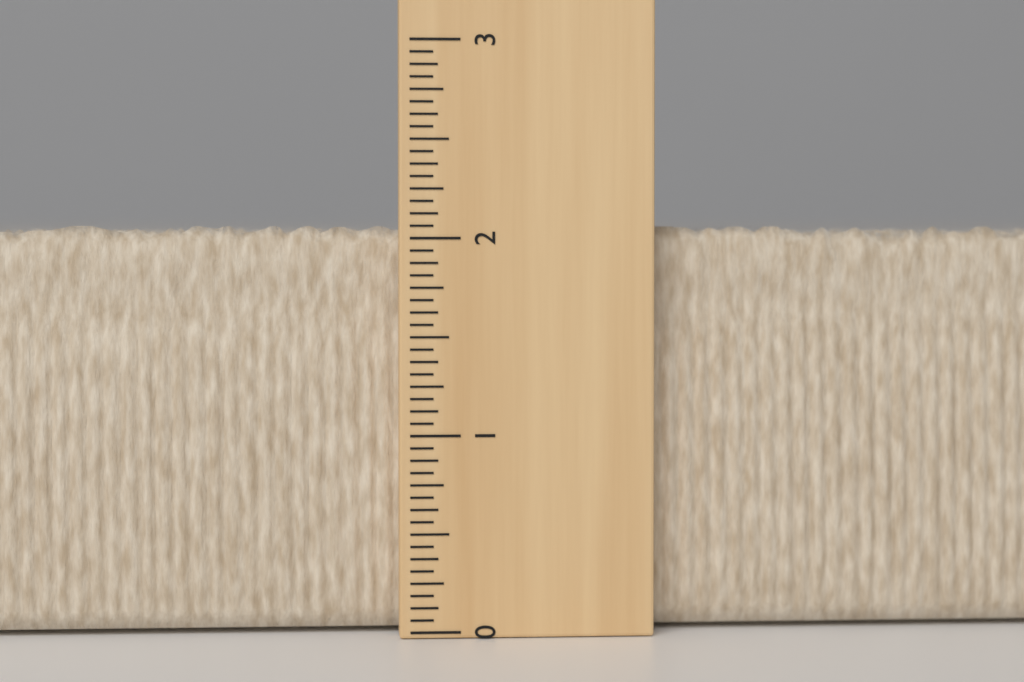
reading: 2.0625 (no unit)
